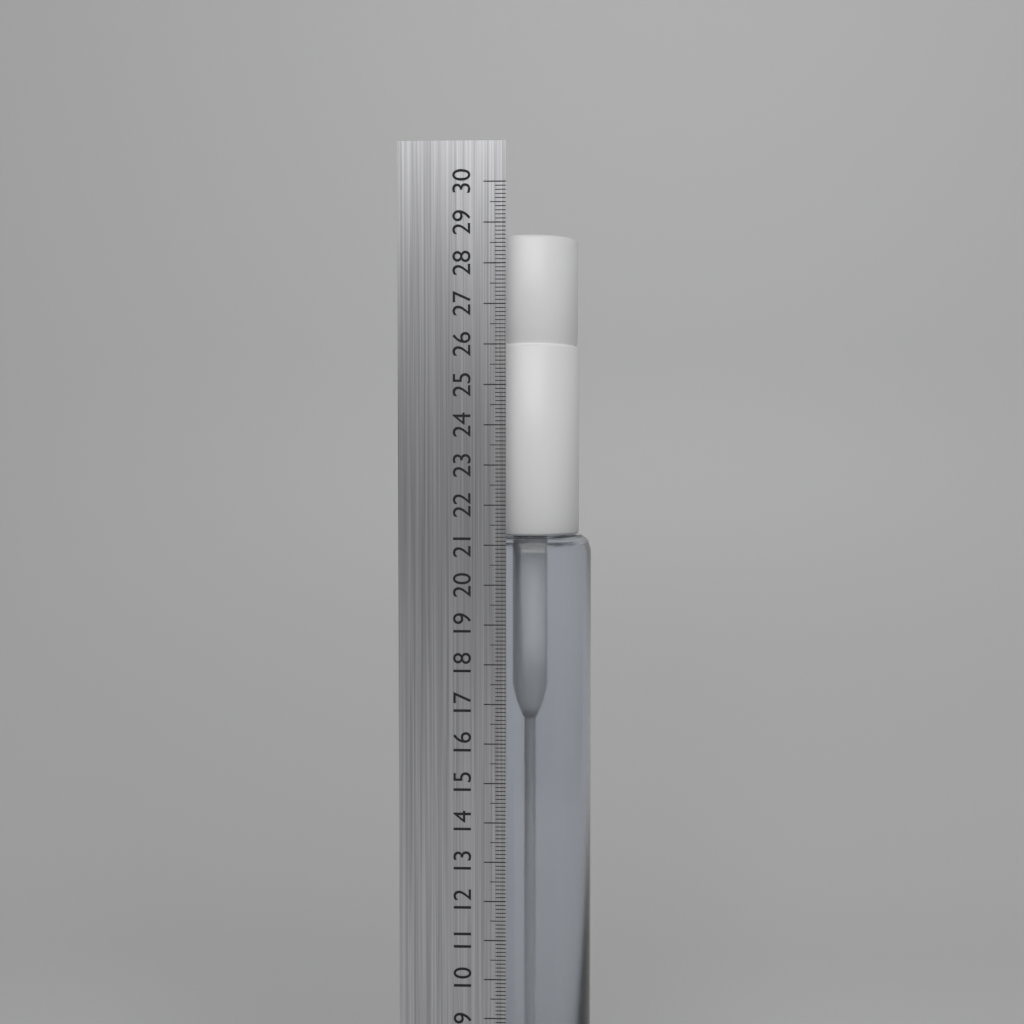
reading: 28.8 cm
